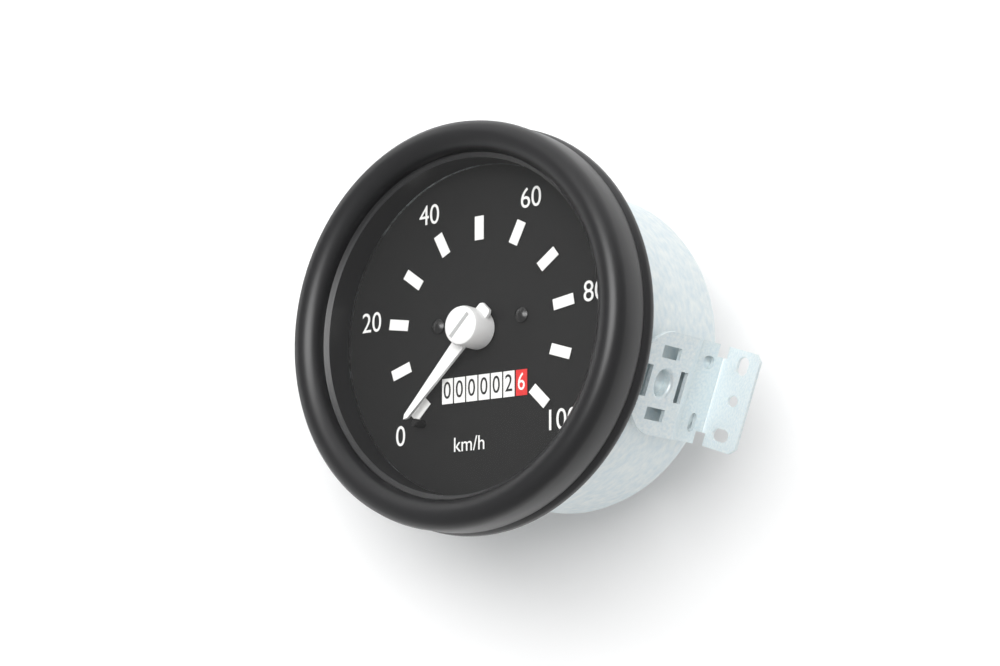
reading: 0 km/h
